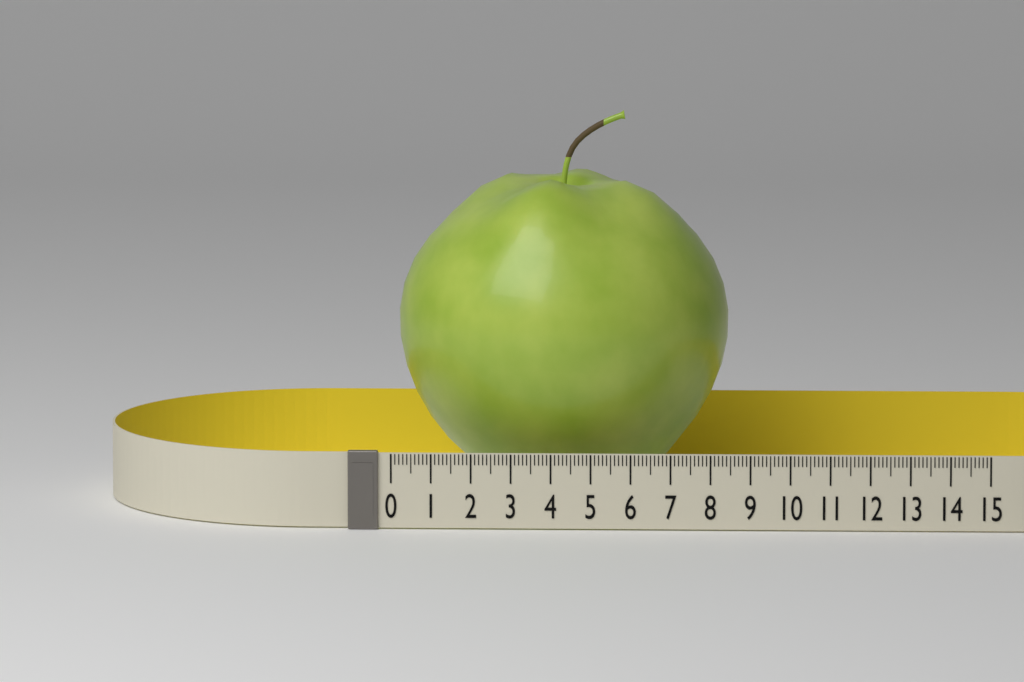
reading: 8.4 (no unit)
